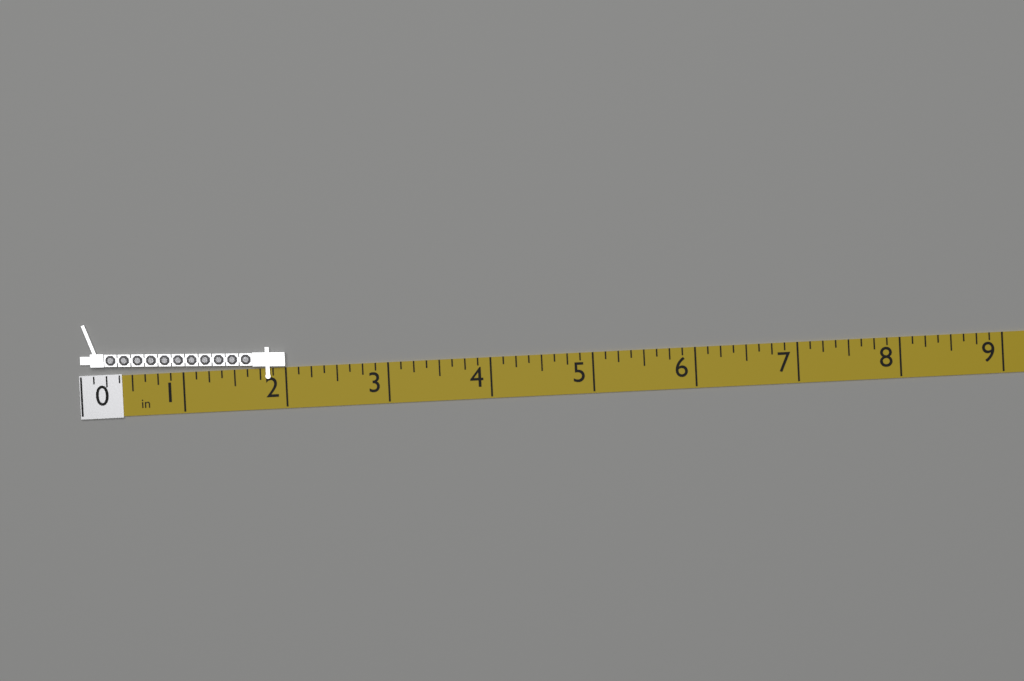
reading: 2.000 in
